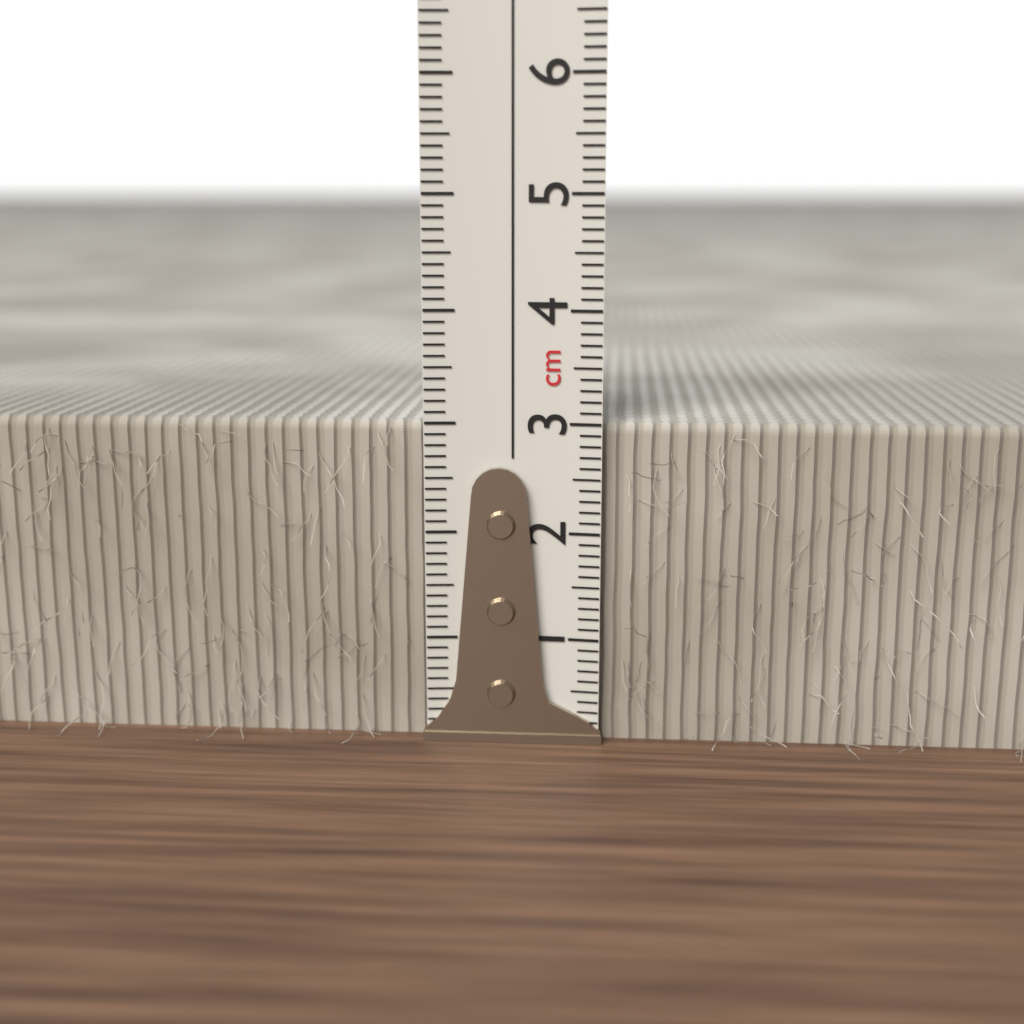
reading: 3.0 cm
